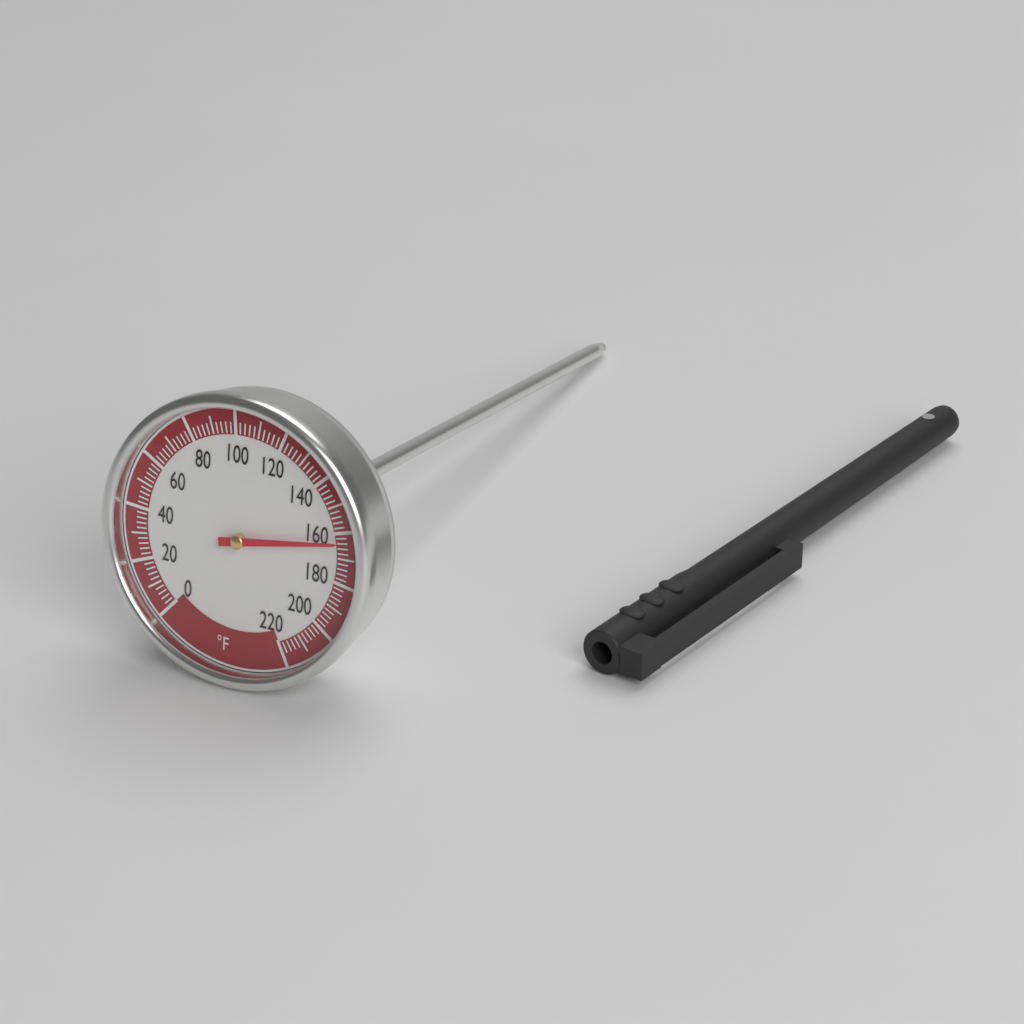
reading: 164 °F
